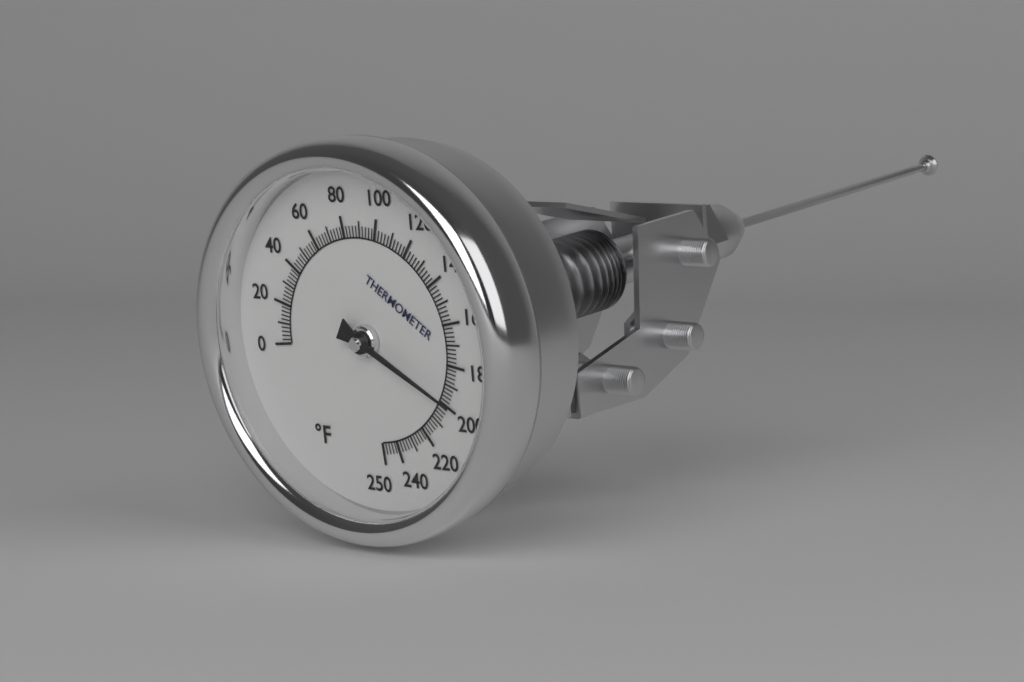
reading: 198 °F
